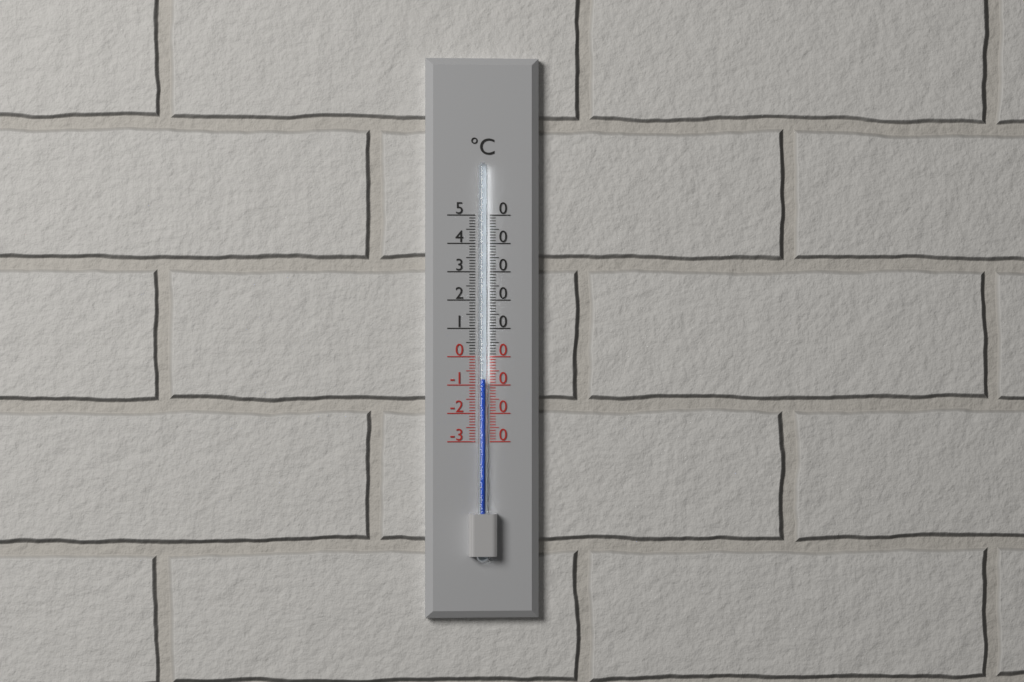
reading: -8 °C
